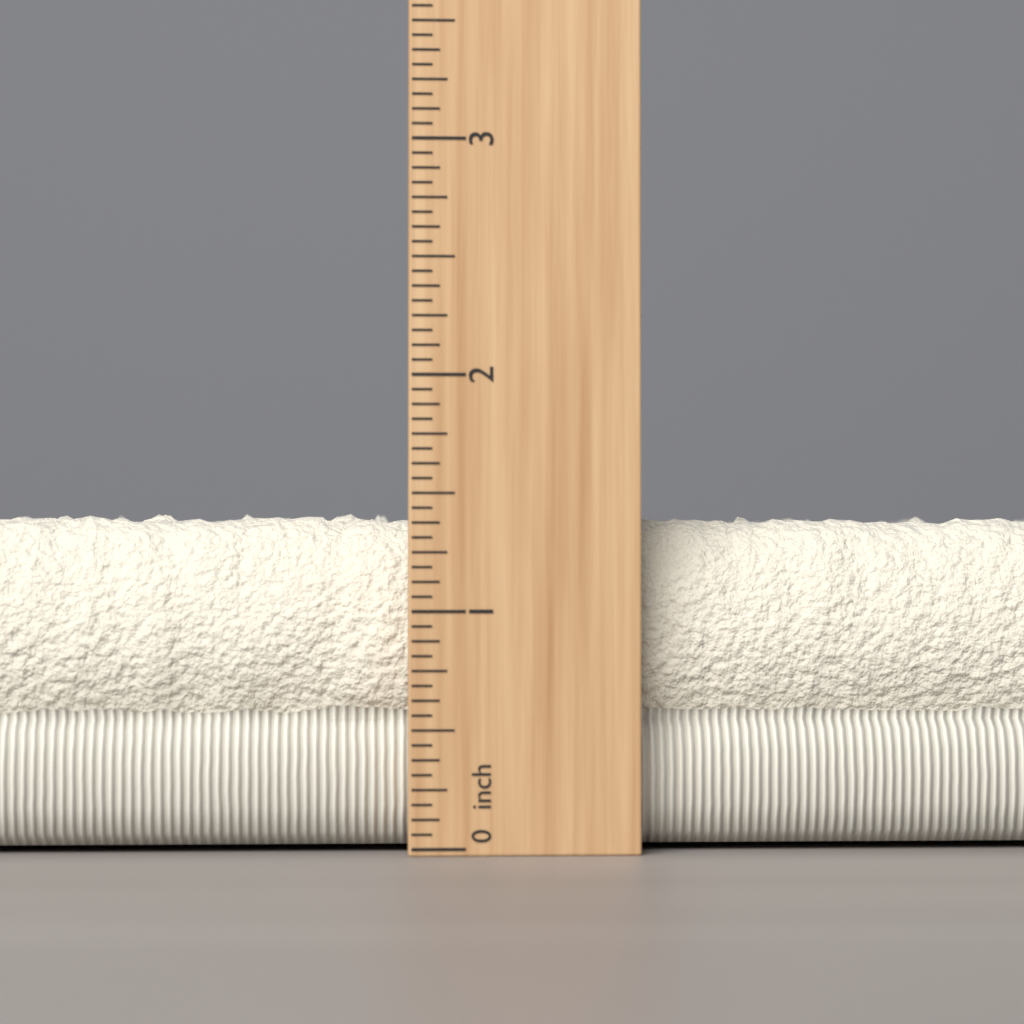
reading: 1.4375 inch
